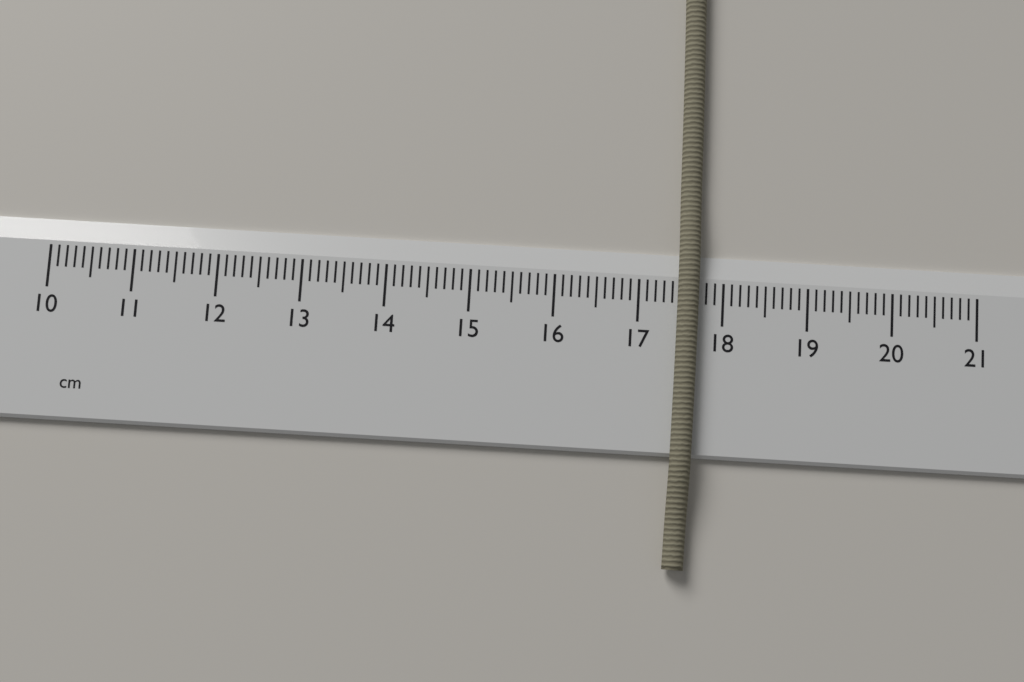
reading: 17.7 cm
